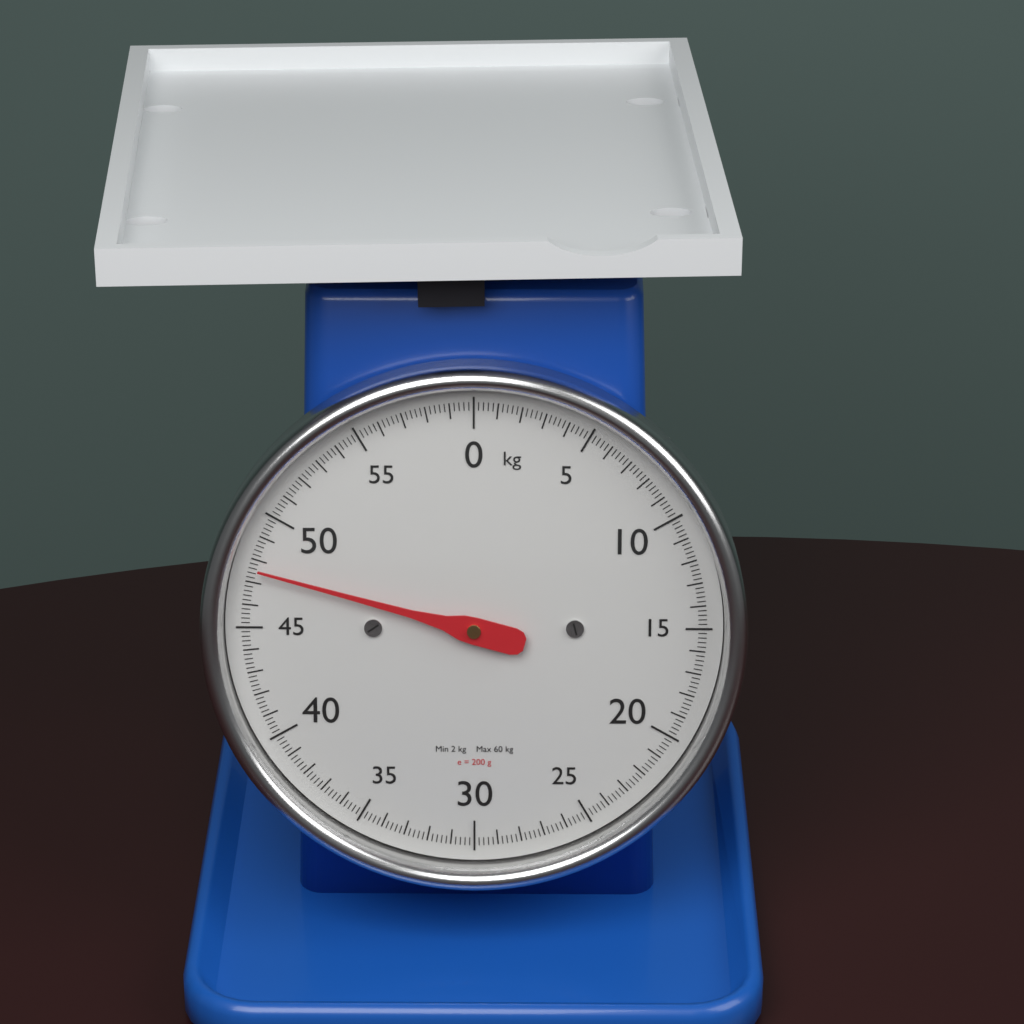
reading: 47.6 kg
